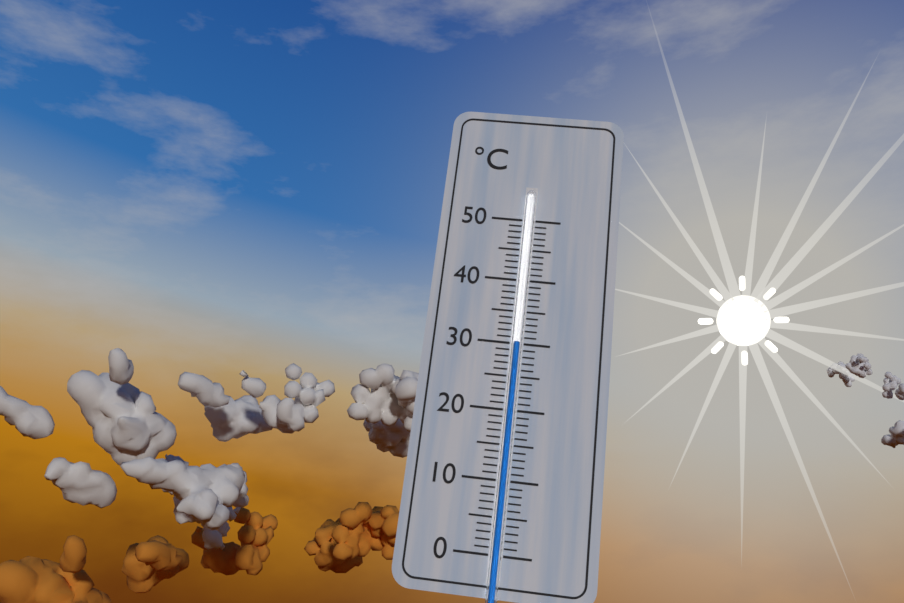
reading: 30 °C
